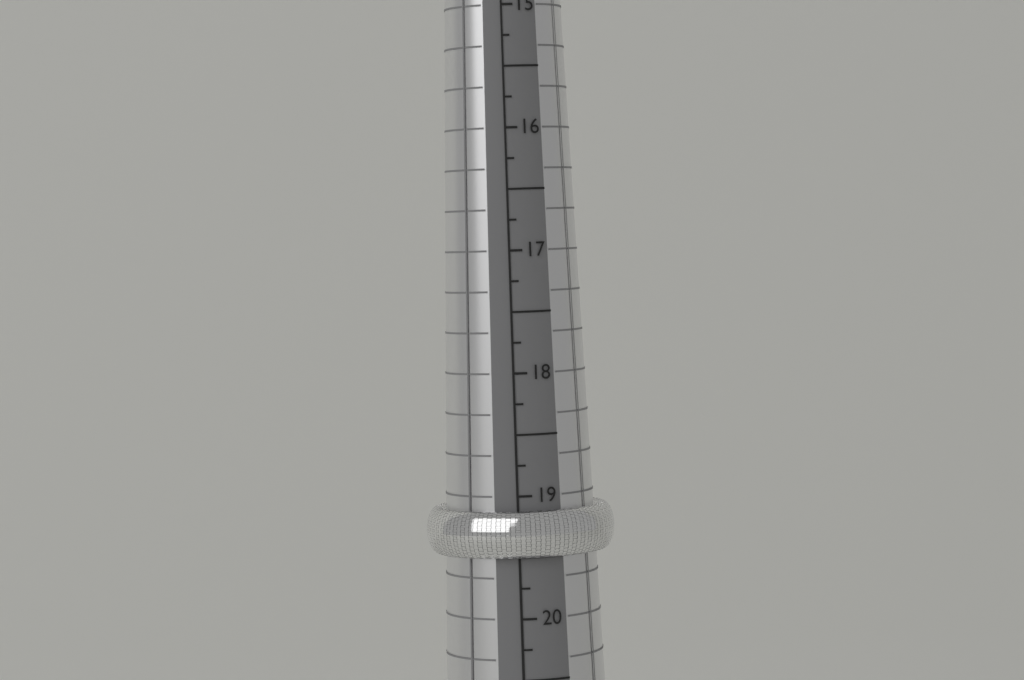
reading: 19.50 mm
